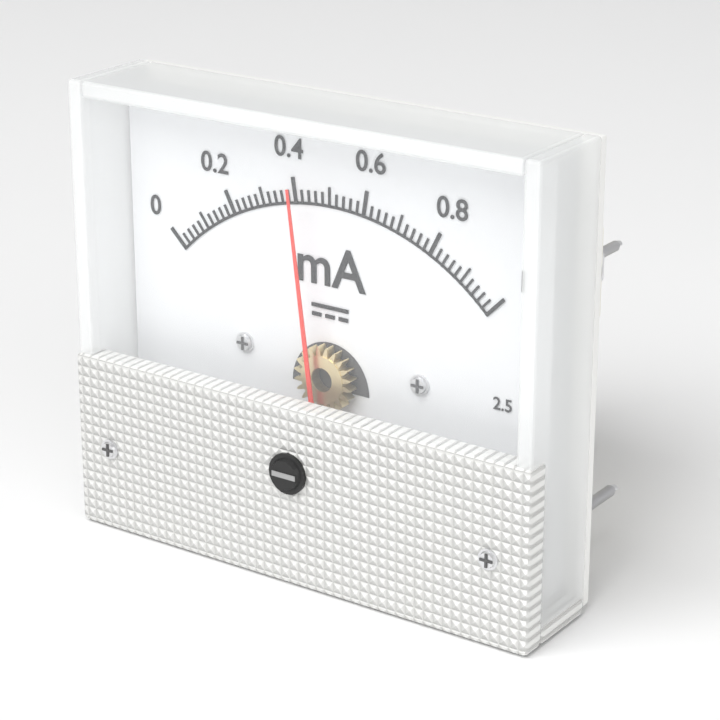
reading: 0.42 mA
